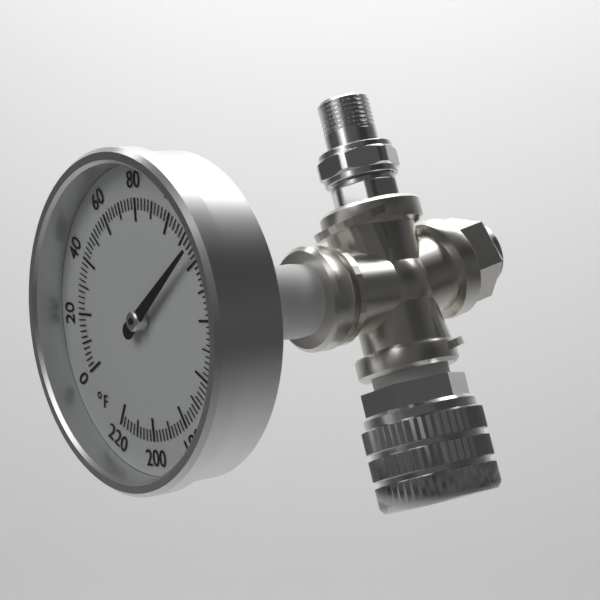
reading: 116 °F
